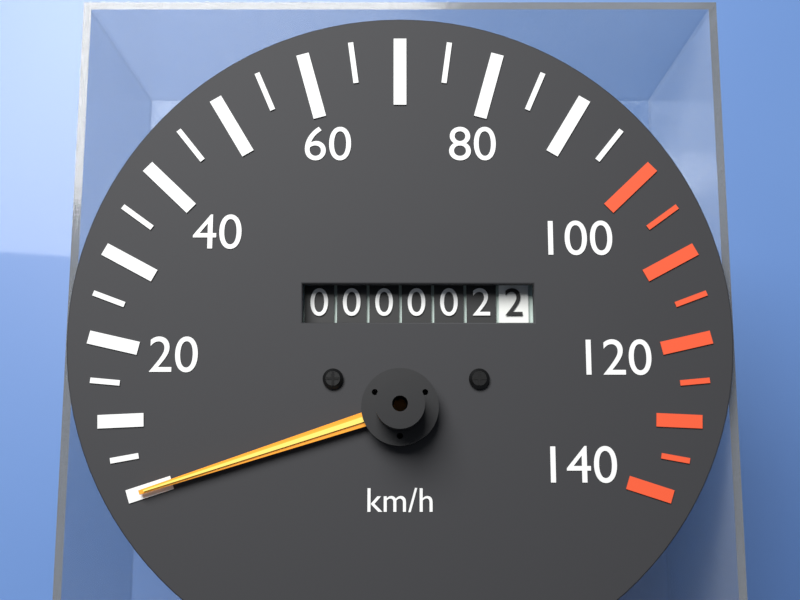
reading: 0 km/h
